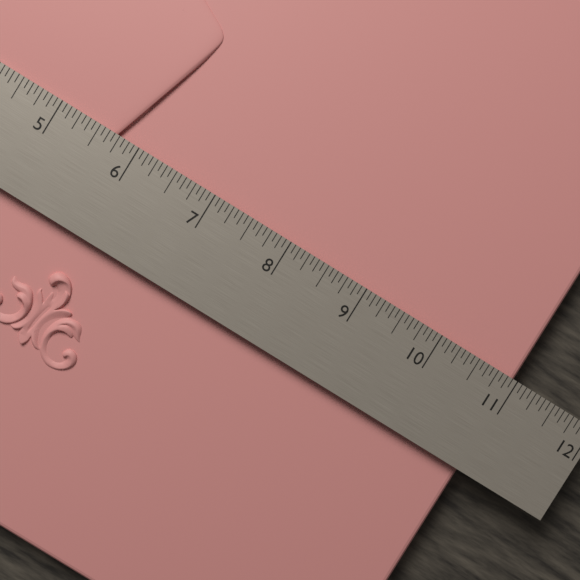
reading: 11.0000 in
